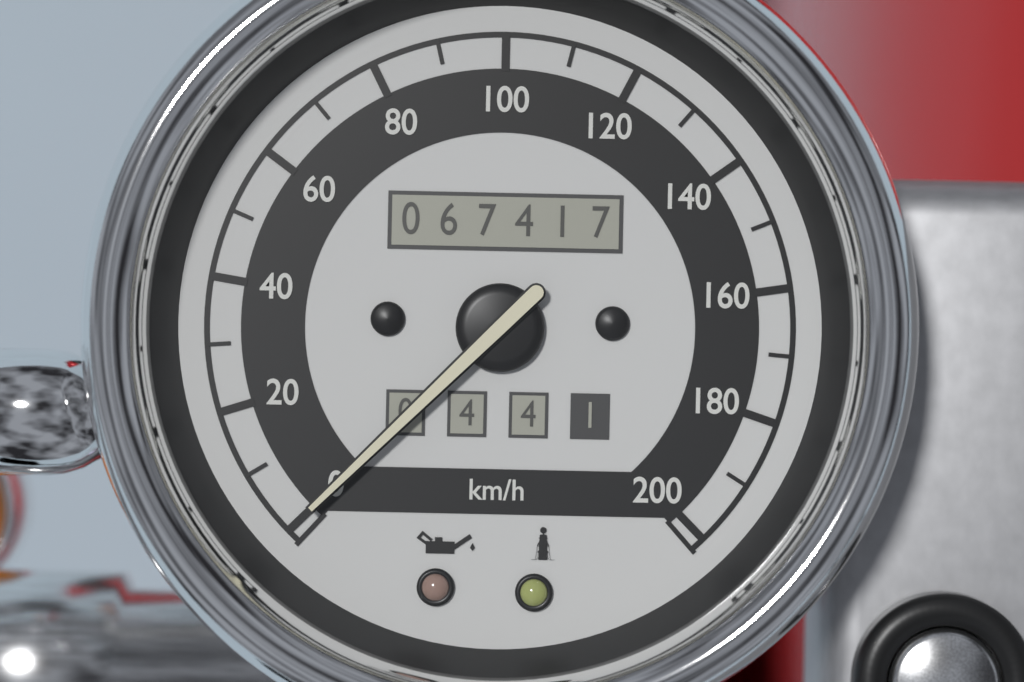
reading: 0 km/h
